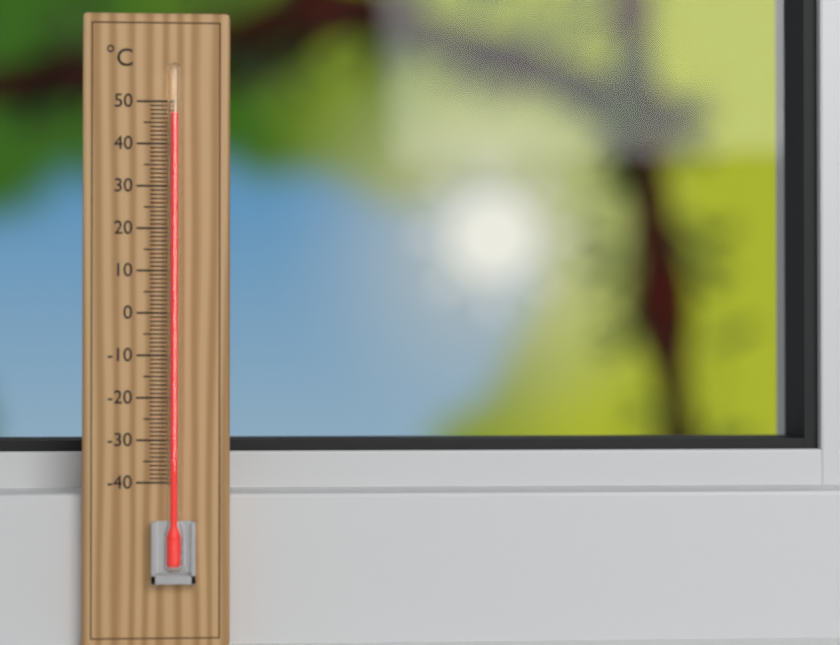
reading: 47 °C
